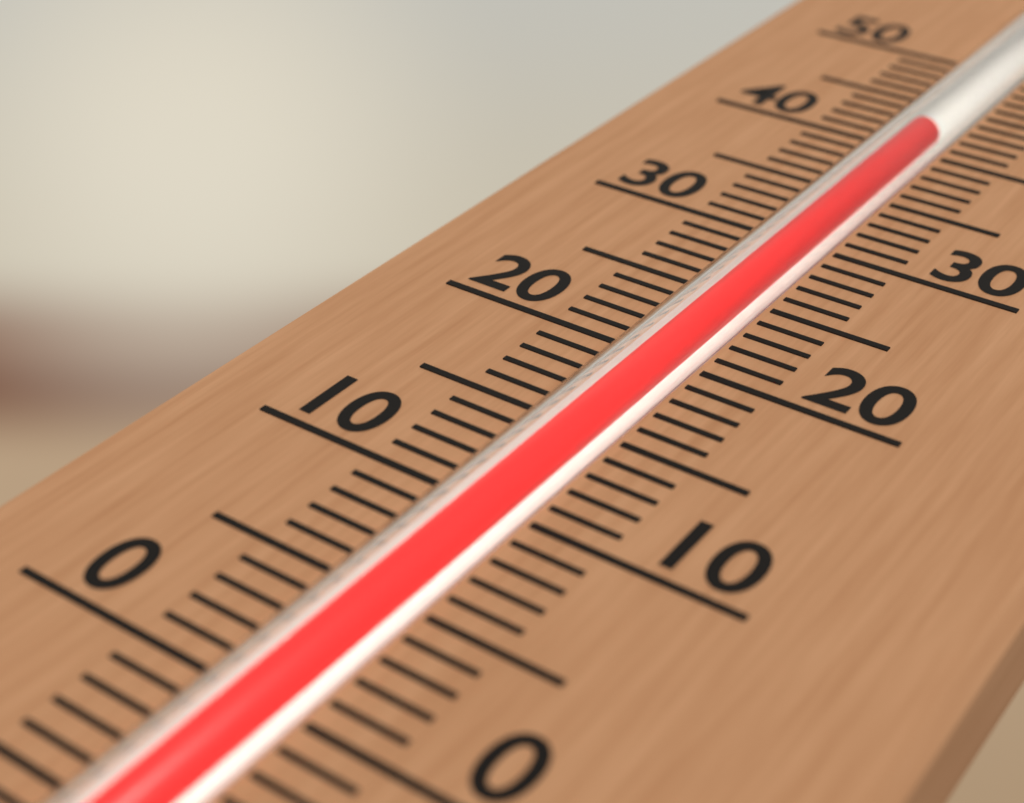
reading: 42 (no unit)
